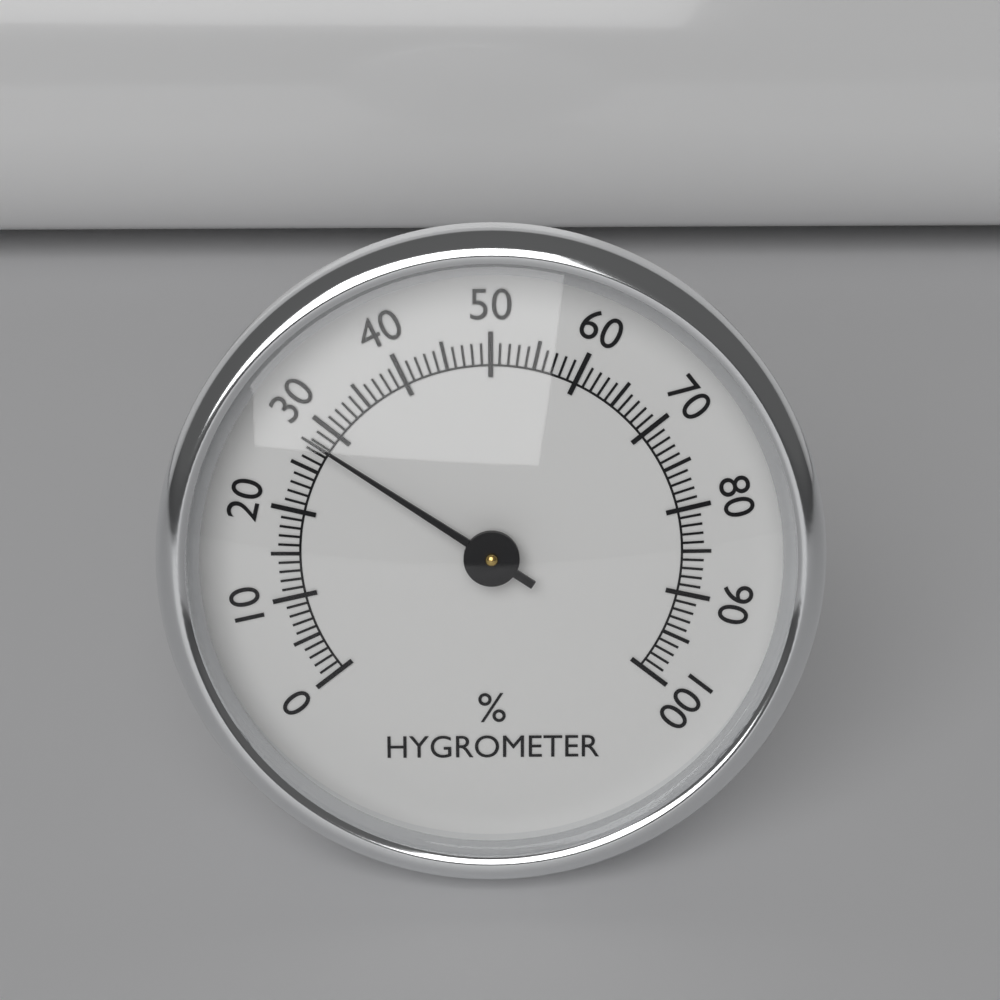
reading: 28 %
